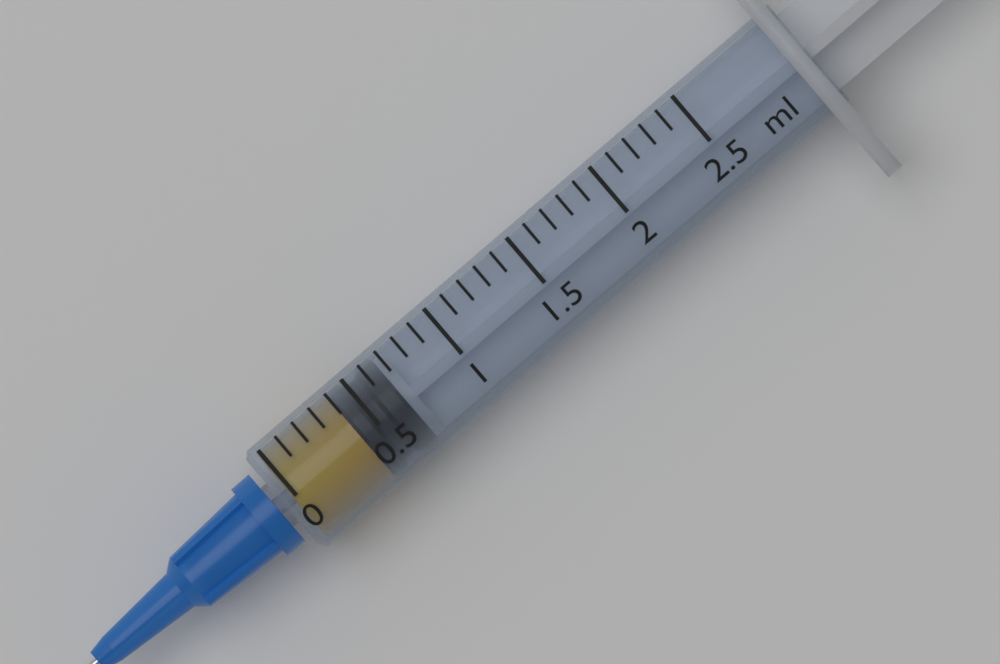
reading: 0.4 ml
